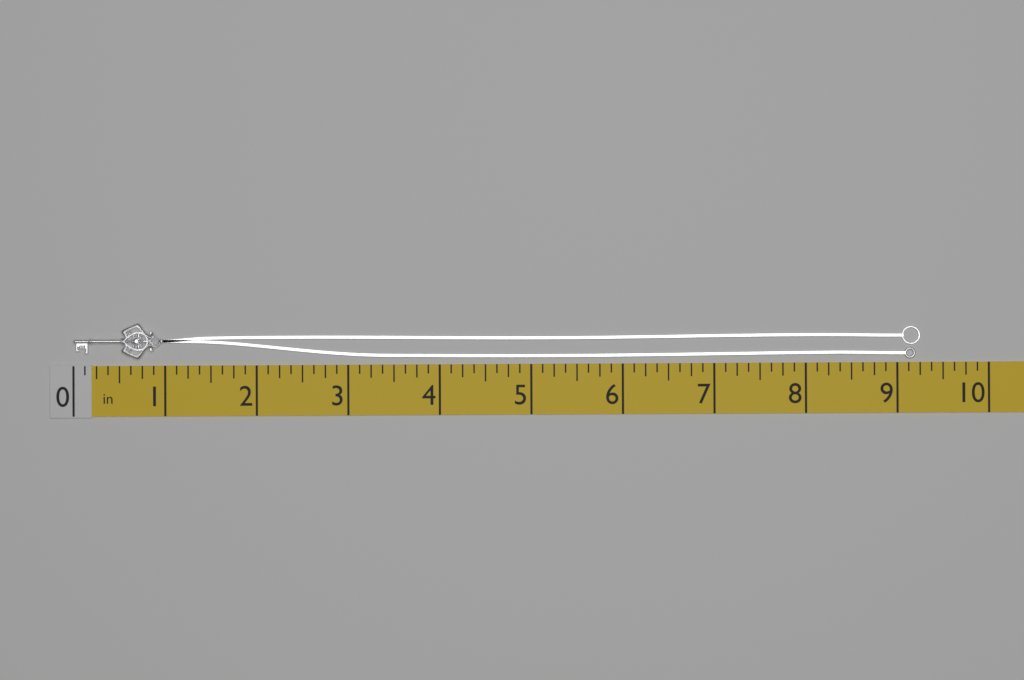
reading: 9.250 in
